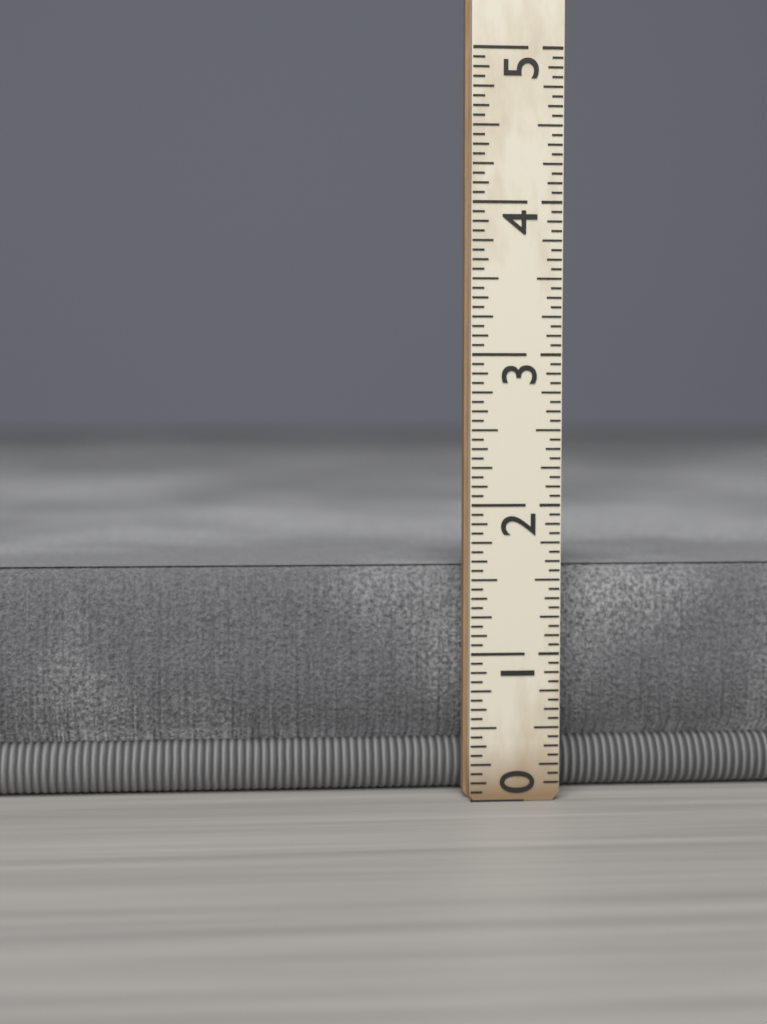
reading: 1.5625 (no unit)
